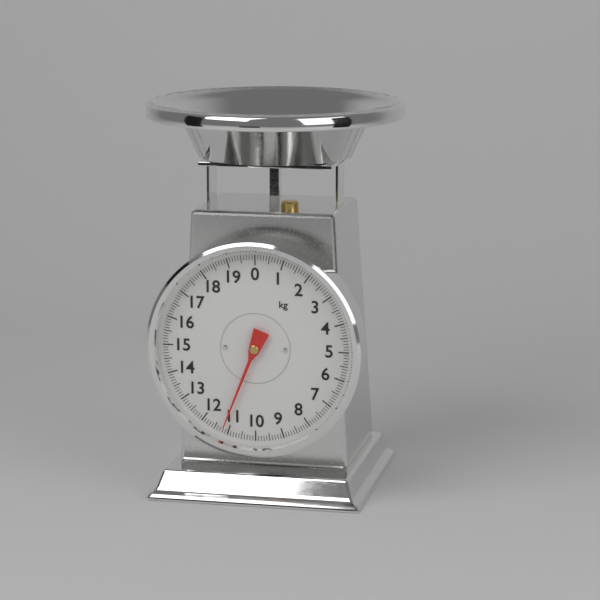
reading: 11.2 kg
